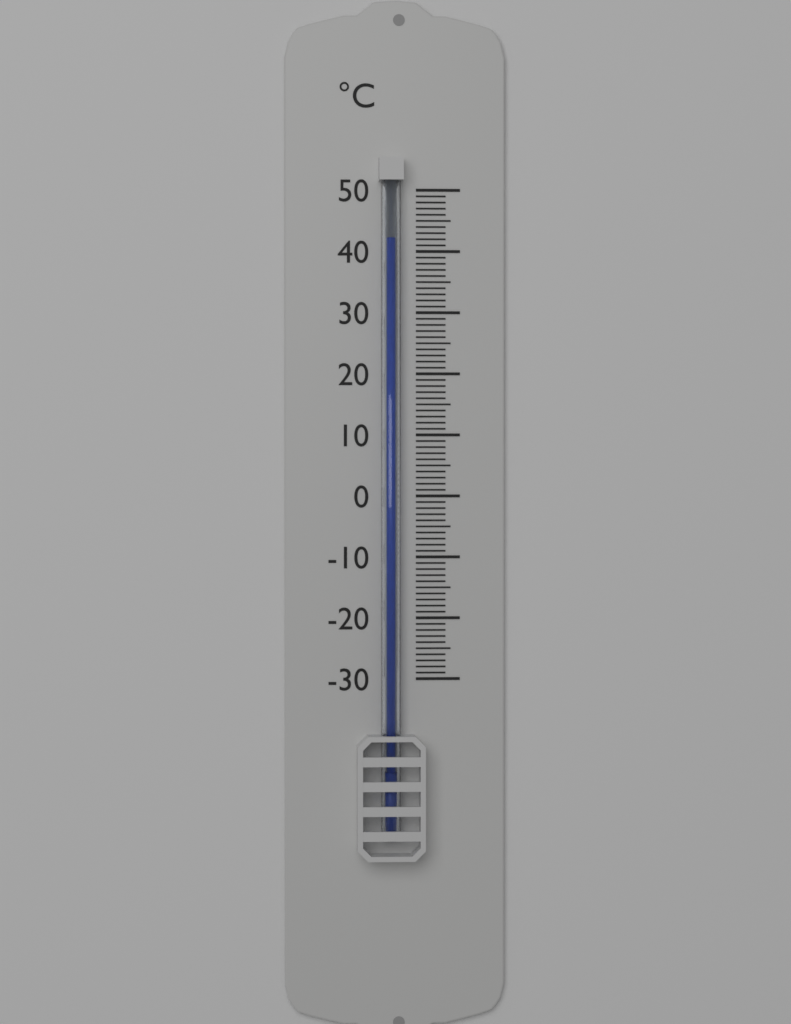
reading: 42 °C
